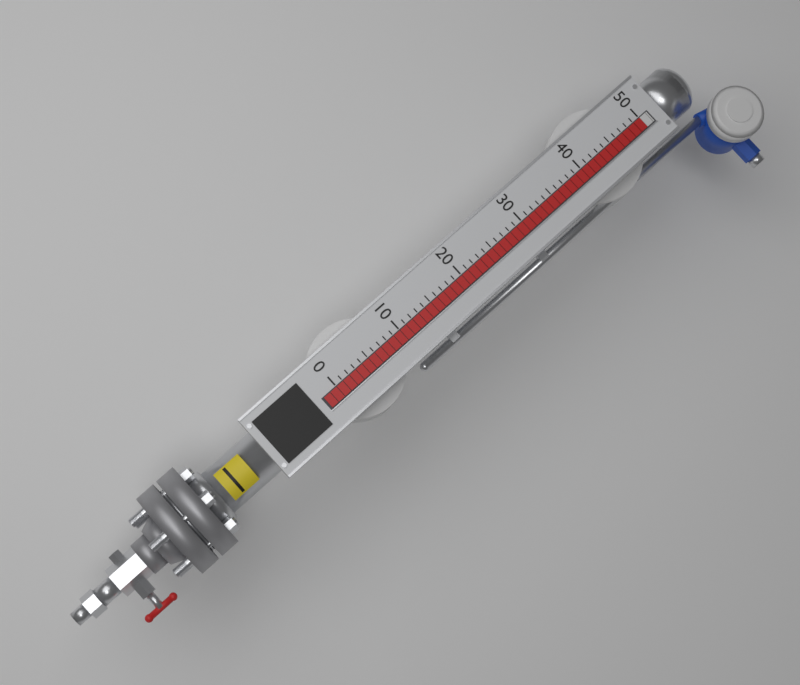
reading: 50 (no unit)
